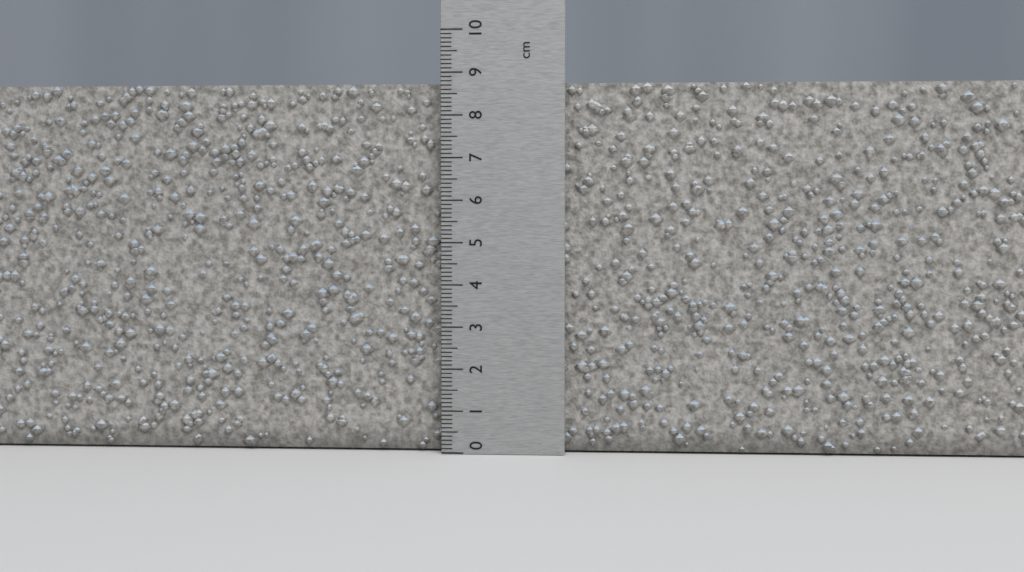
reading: 8.8 cm
